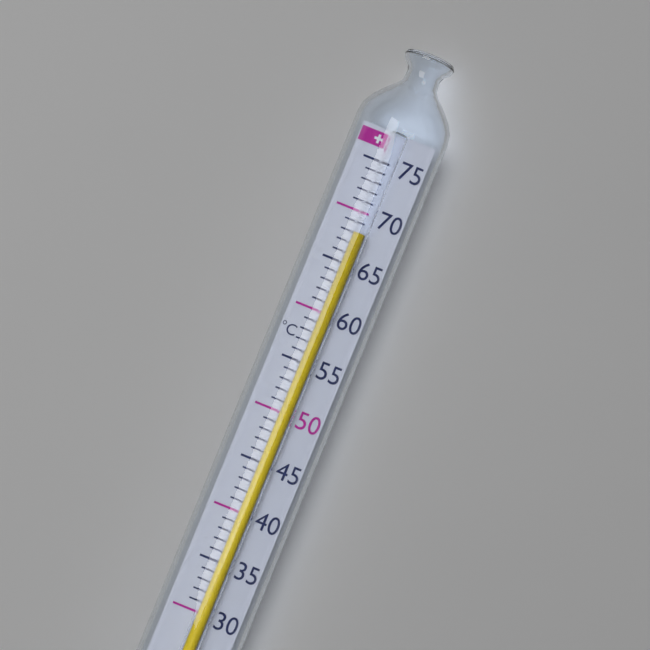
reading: 68 °C
